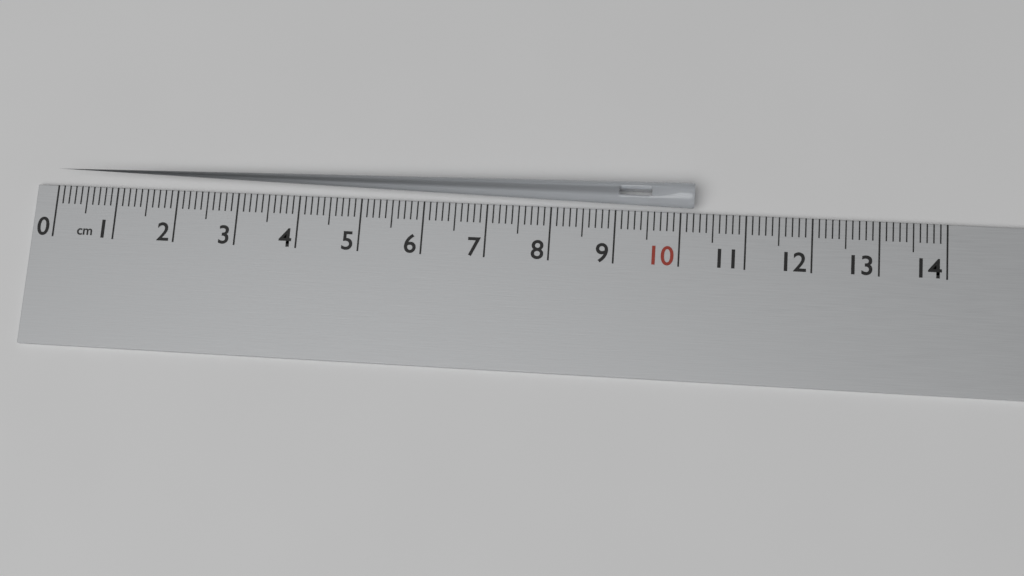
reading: 10.2 cm
